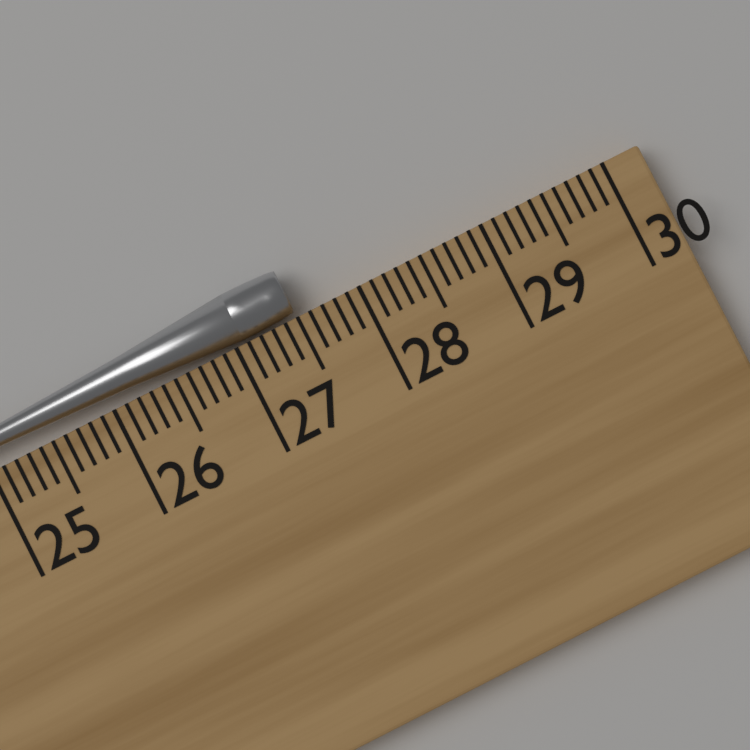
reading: 27.5 cm
